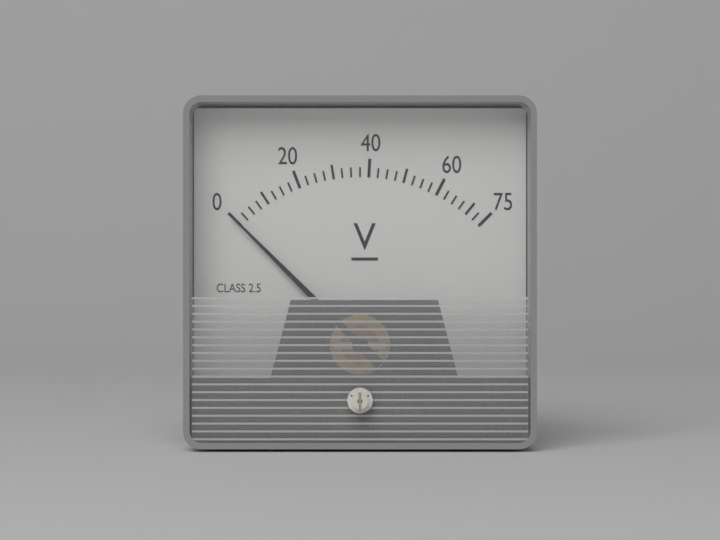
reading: 0.0 V
